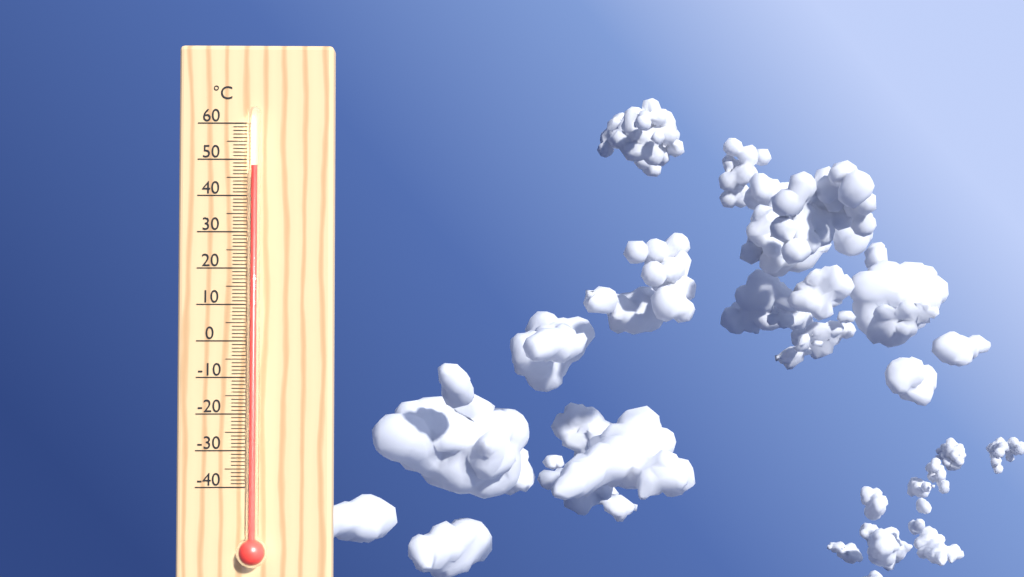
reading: 48 °C
